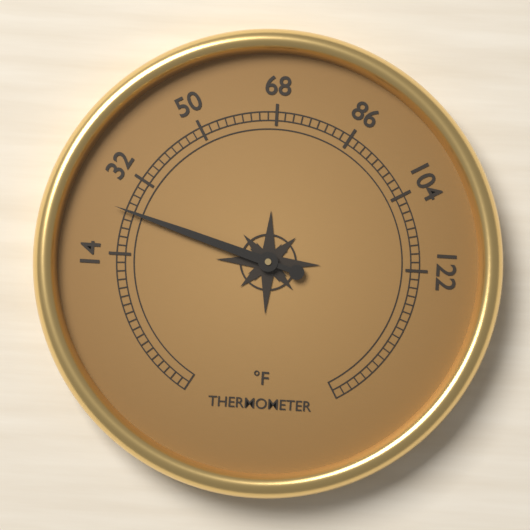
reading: 24 °F
